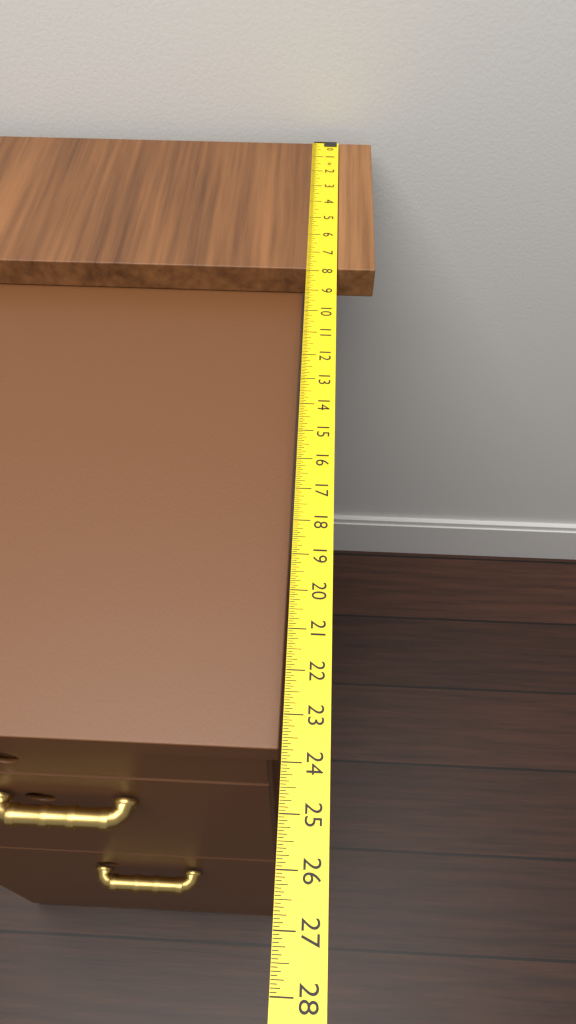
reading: 7.8750 in
